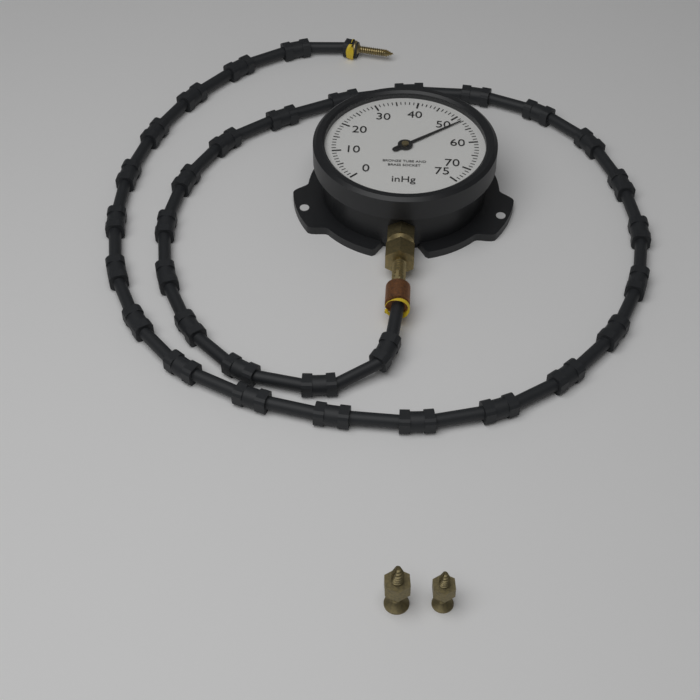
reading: 52 inHg
